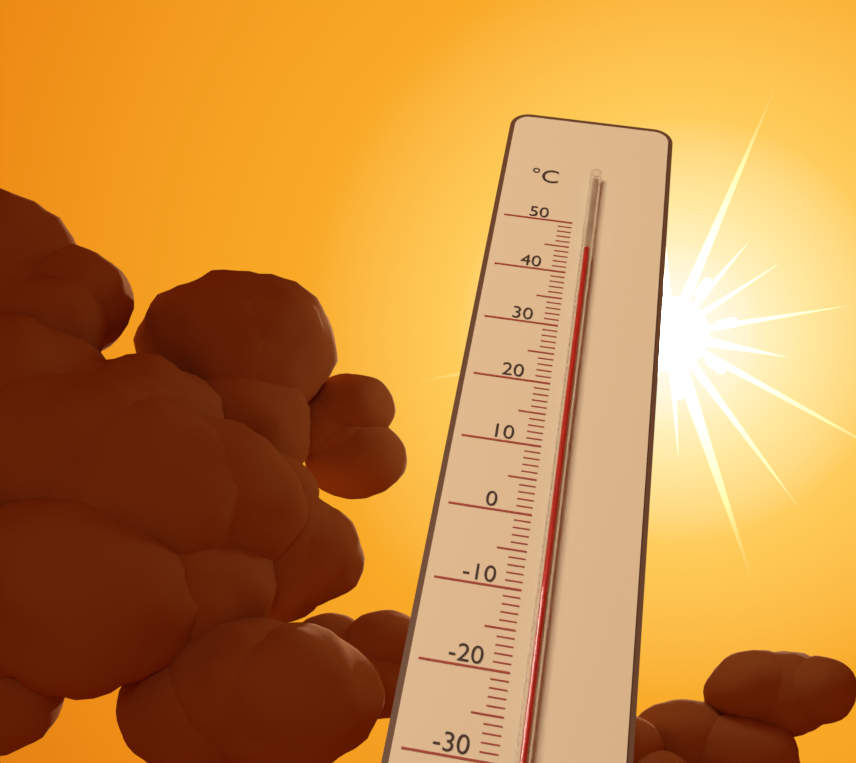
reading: 44 °C
